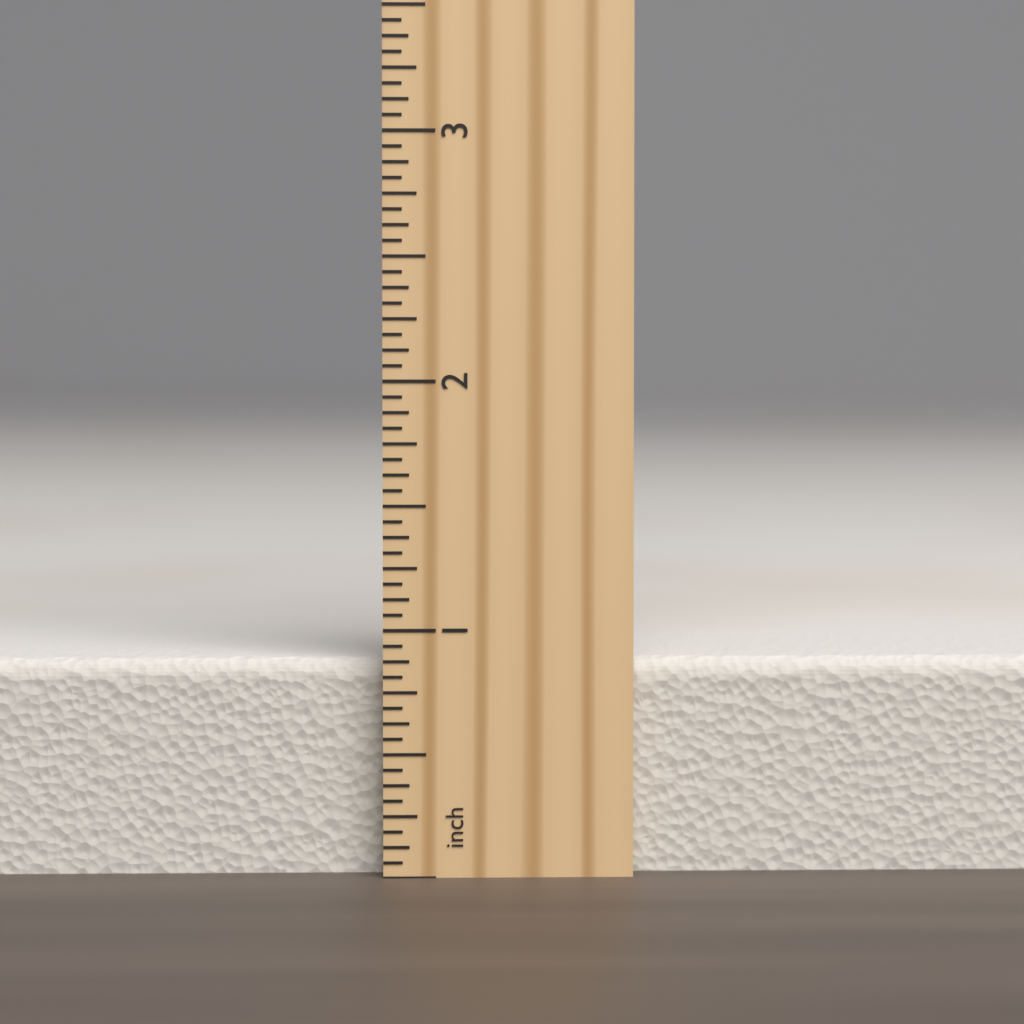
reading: 0.8750 inch
